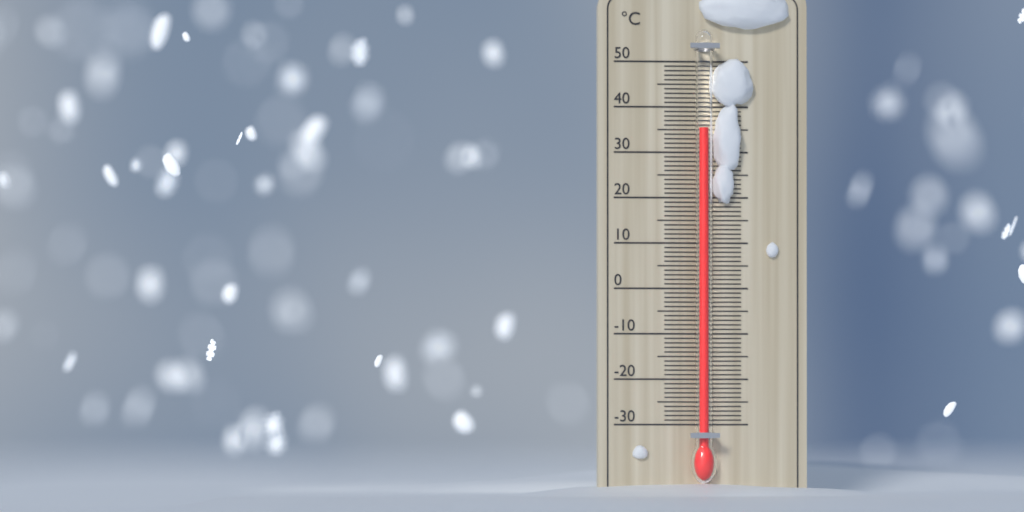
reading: 35 °C
